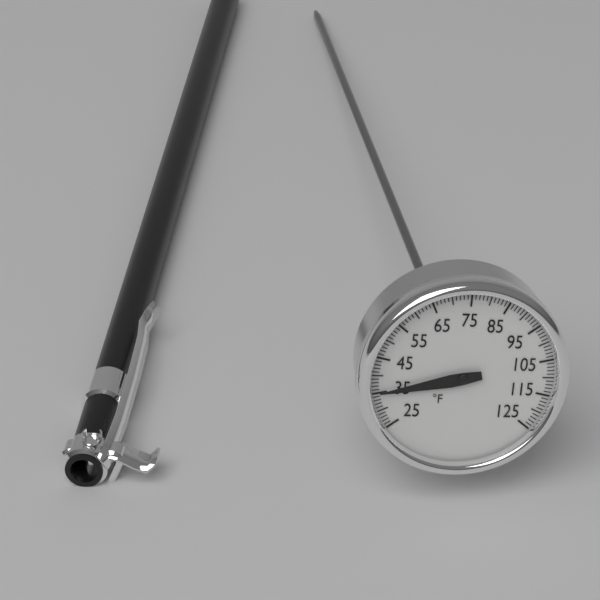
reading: 35 °F
